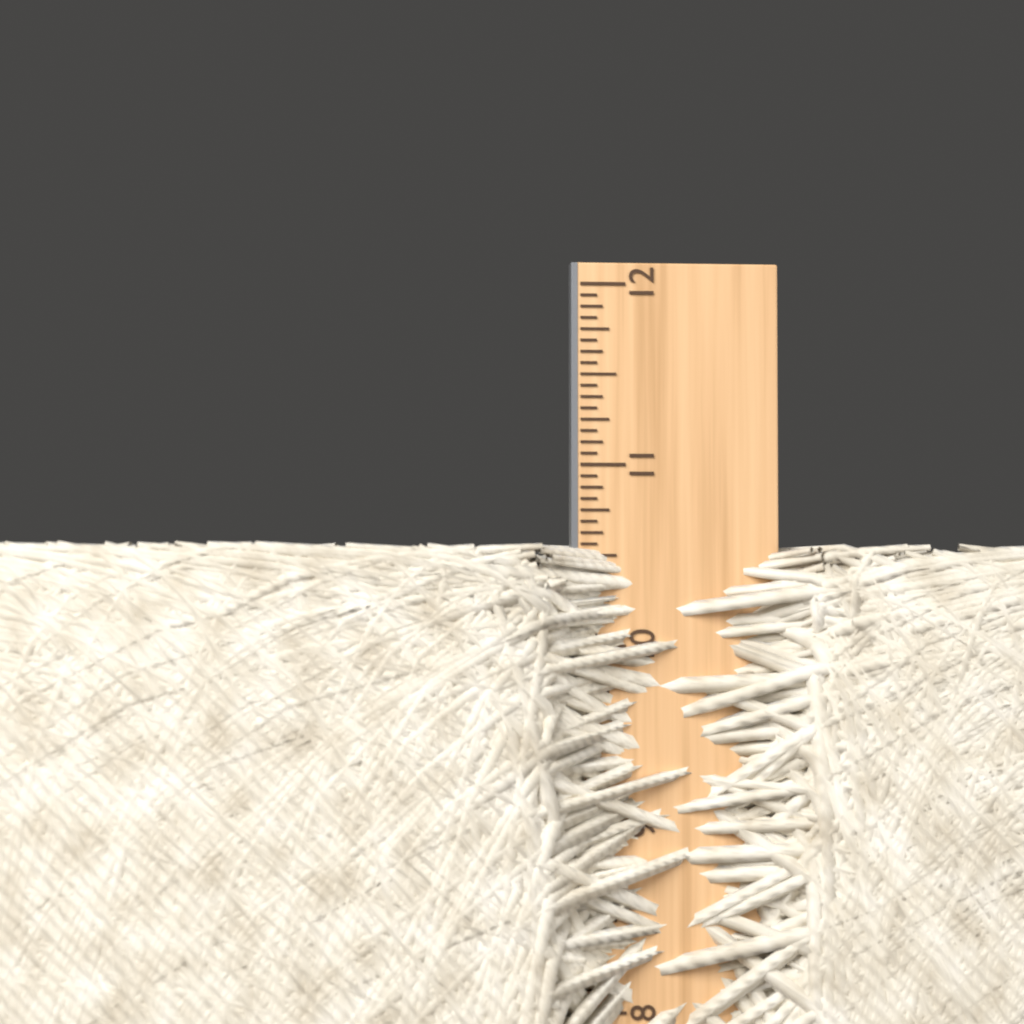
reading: 10.5625 in
